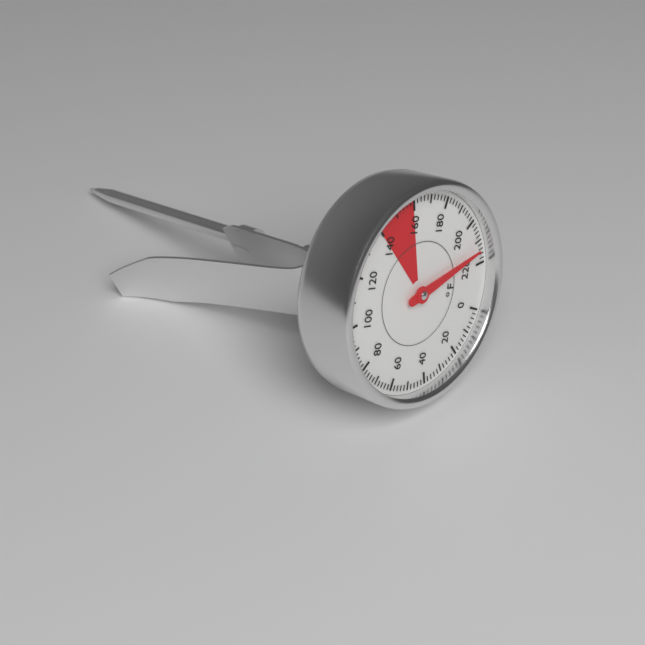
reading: 214 °F
